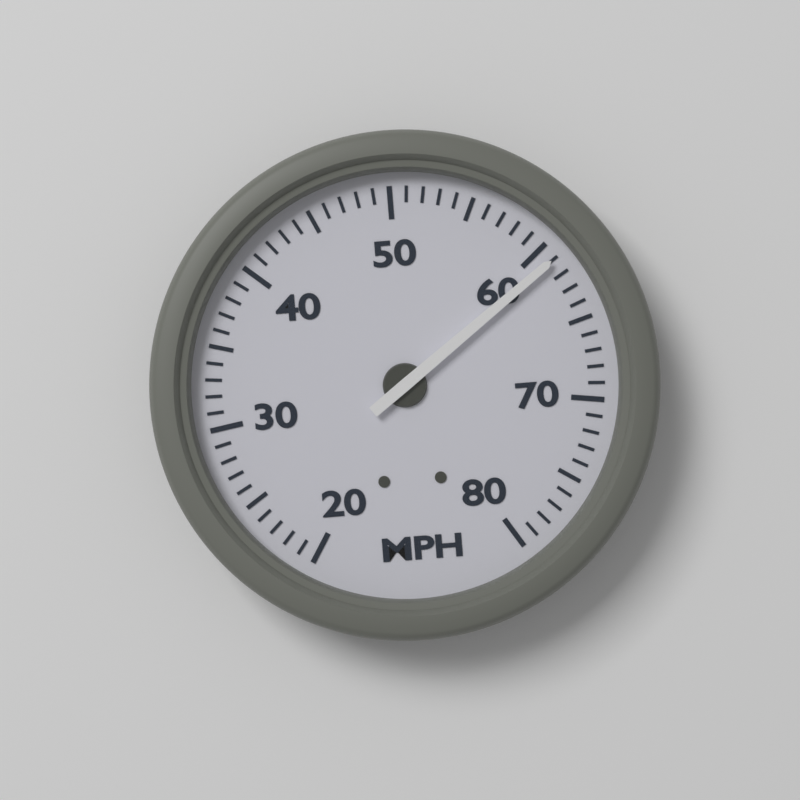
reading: 61 MPH
